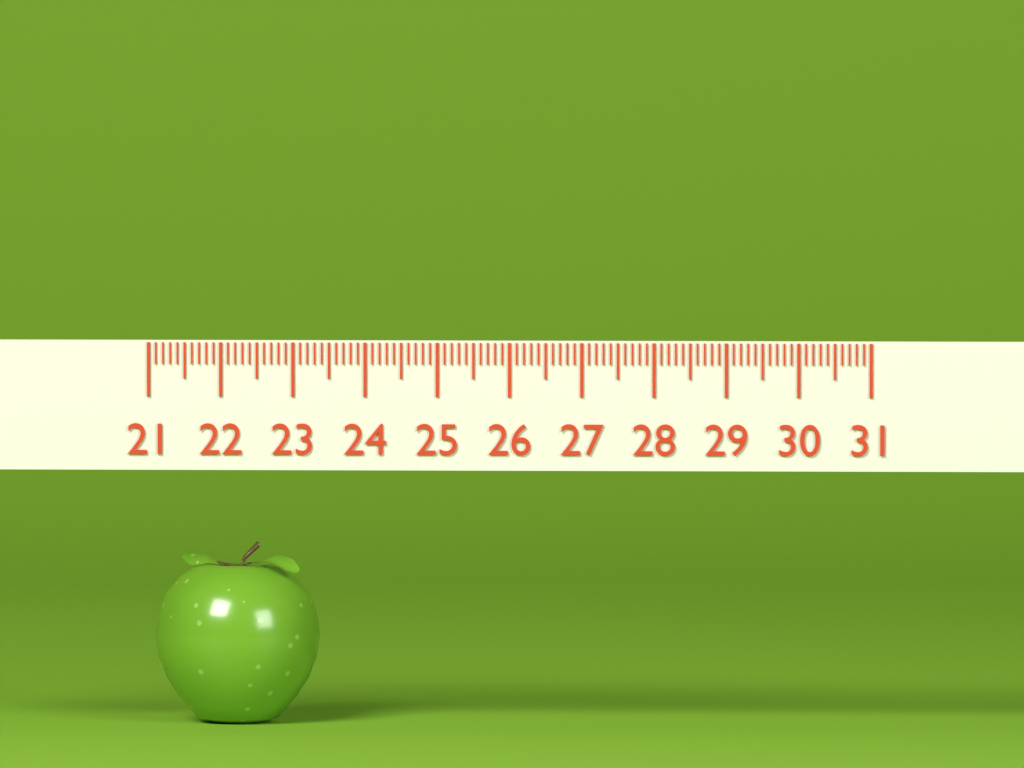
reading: 23.3 (no unit)
